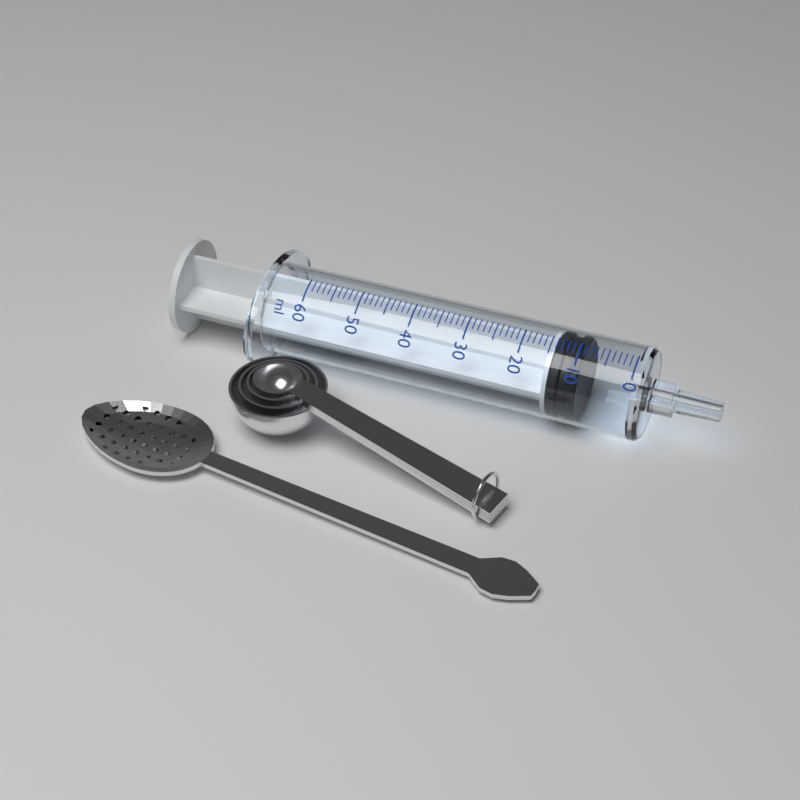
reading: 9 ml
